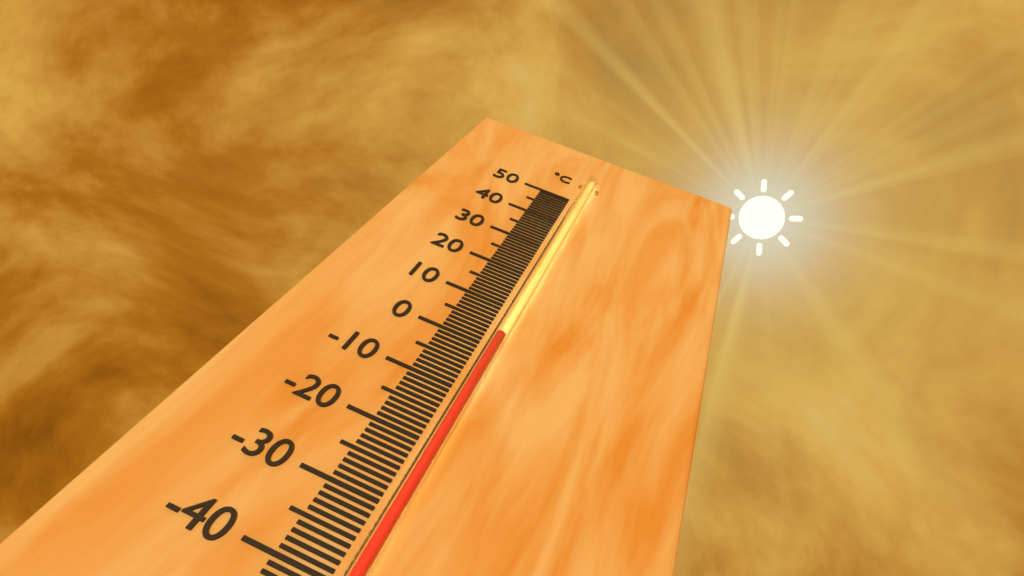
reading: 2 °C
